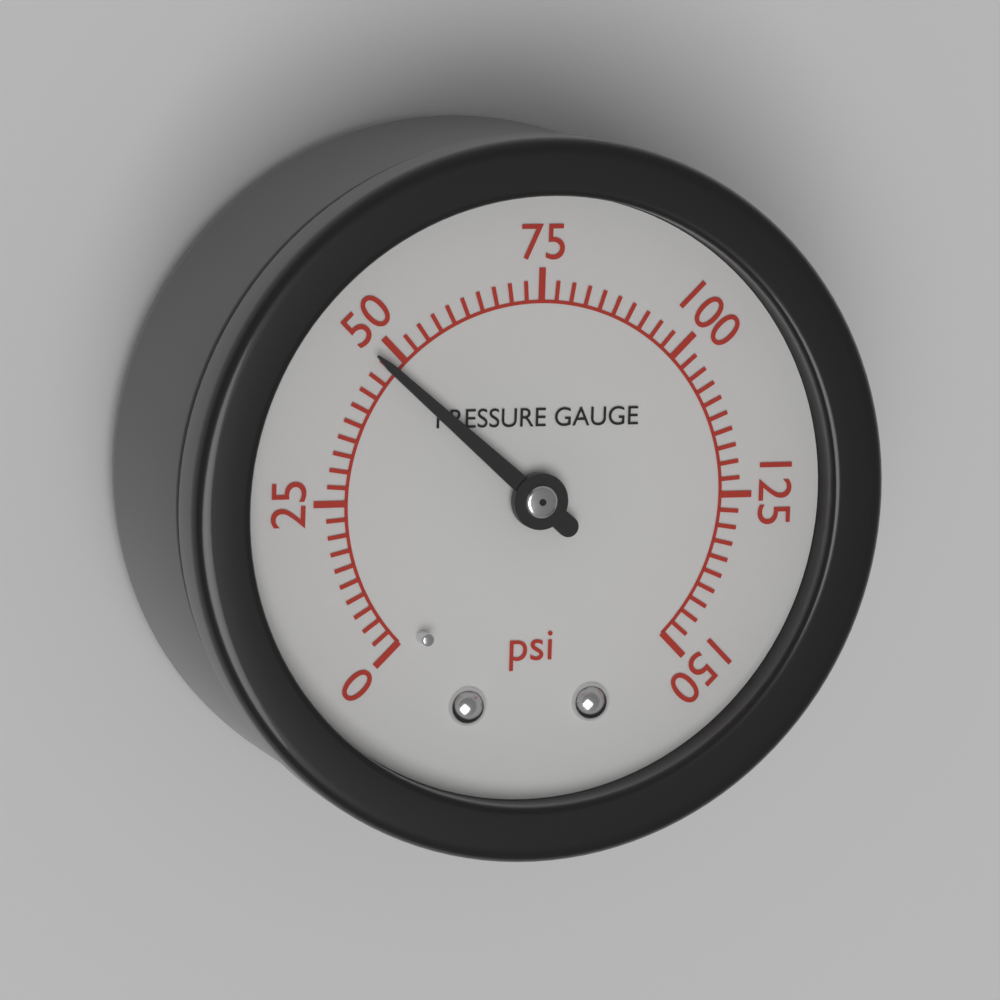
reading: 47.5 psi
